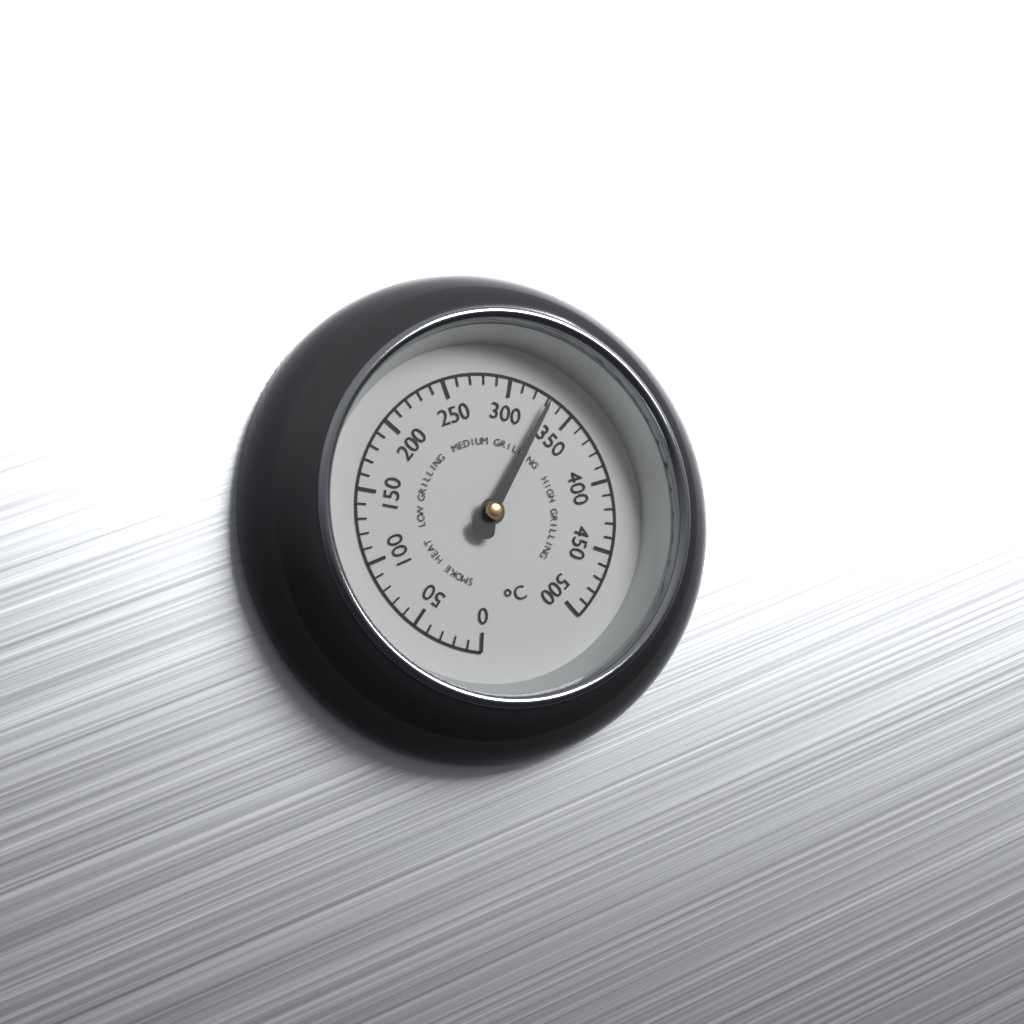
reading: 330 °C
